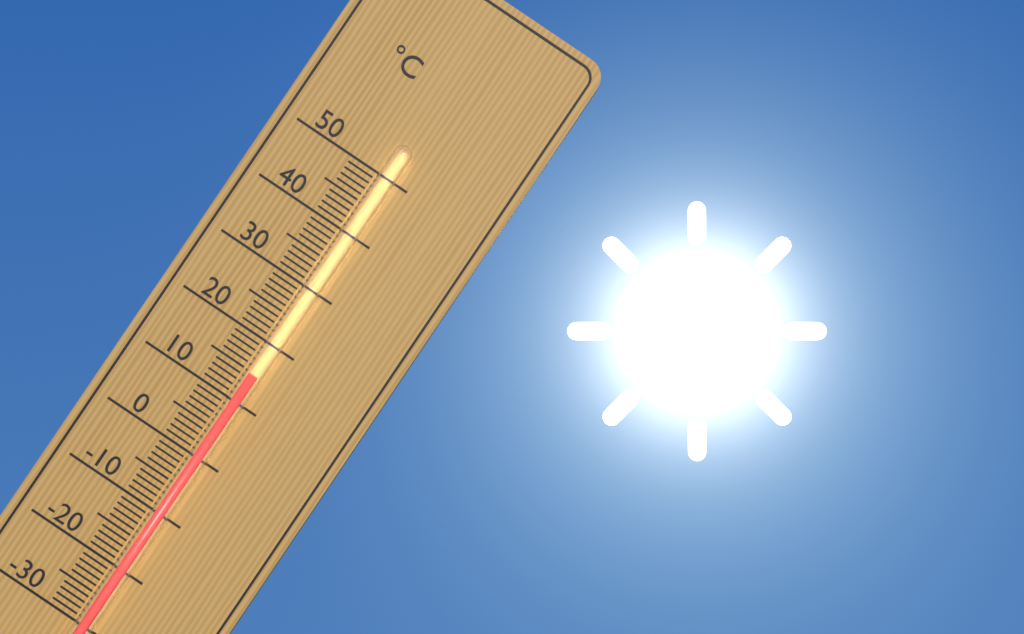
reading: 15 °C
